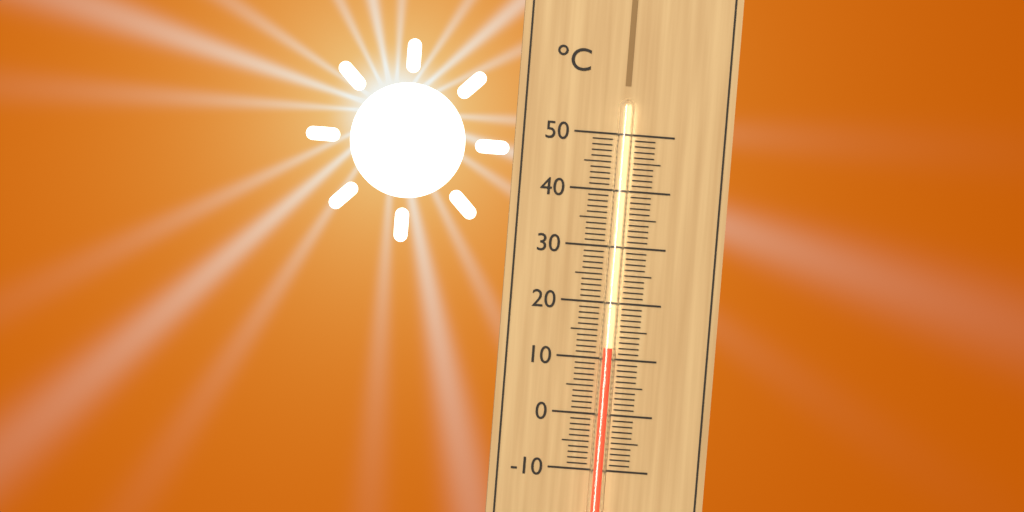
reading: 12 °C
